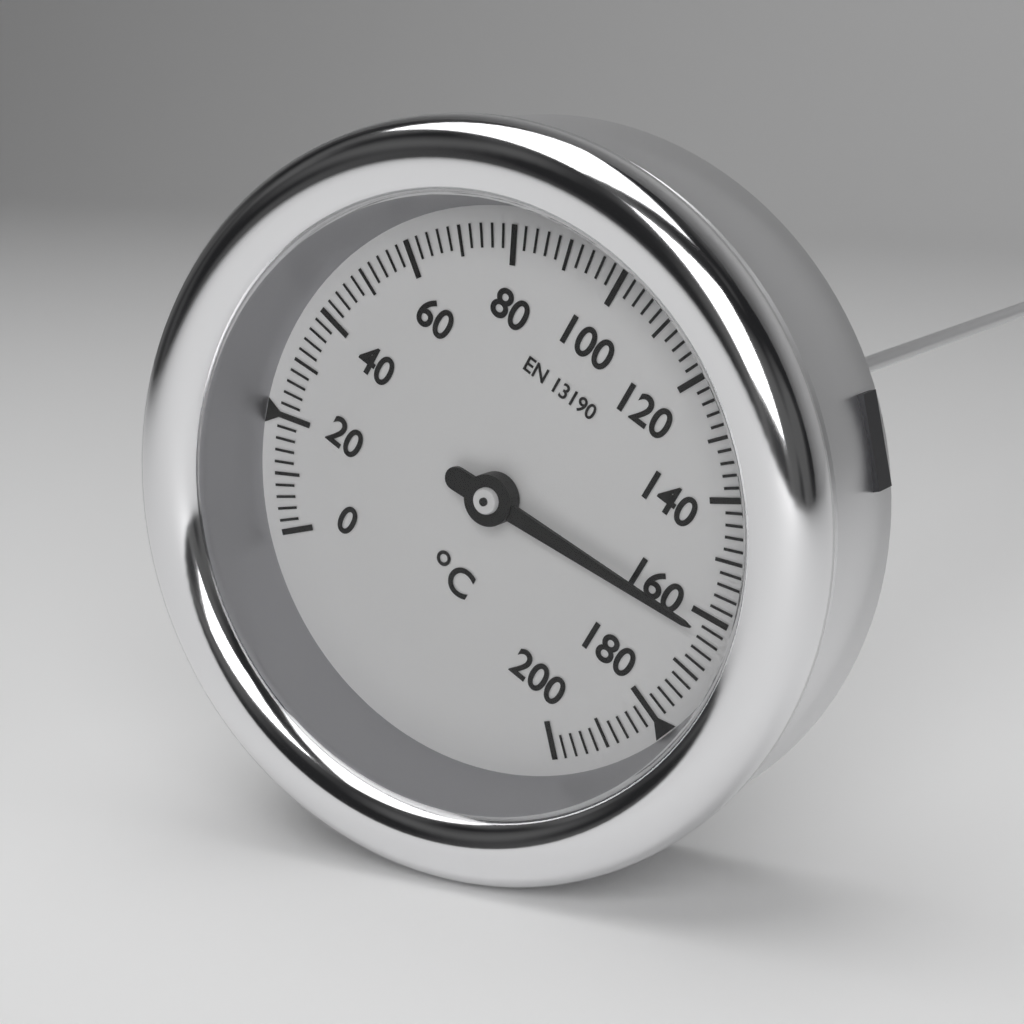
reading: 162 °C
